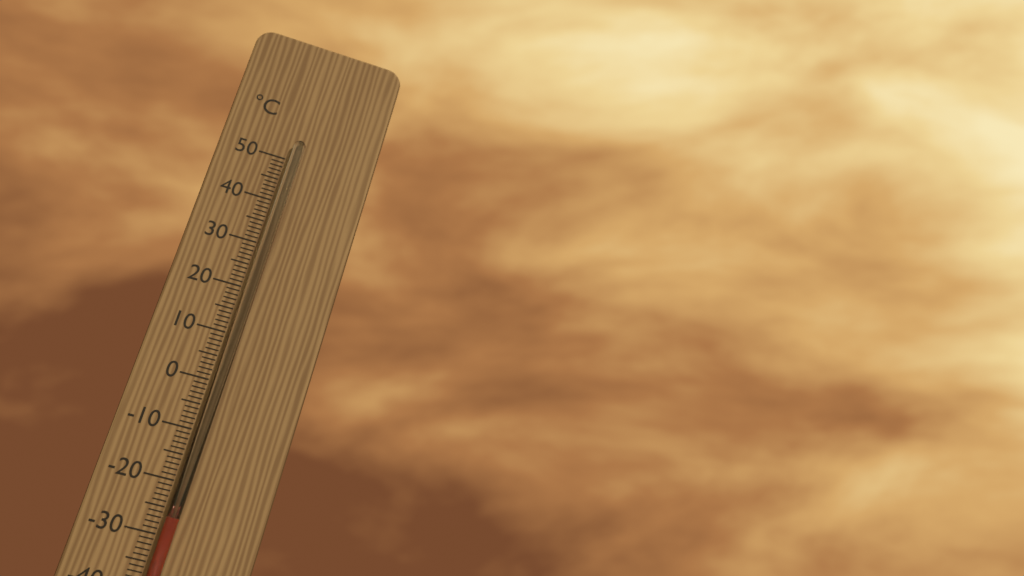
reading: -27 °C
